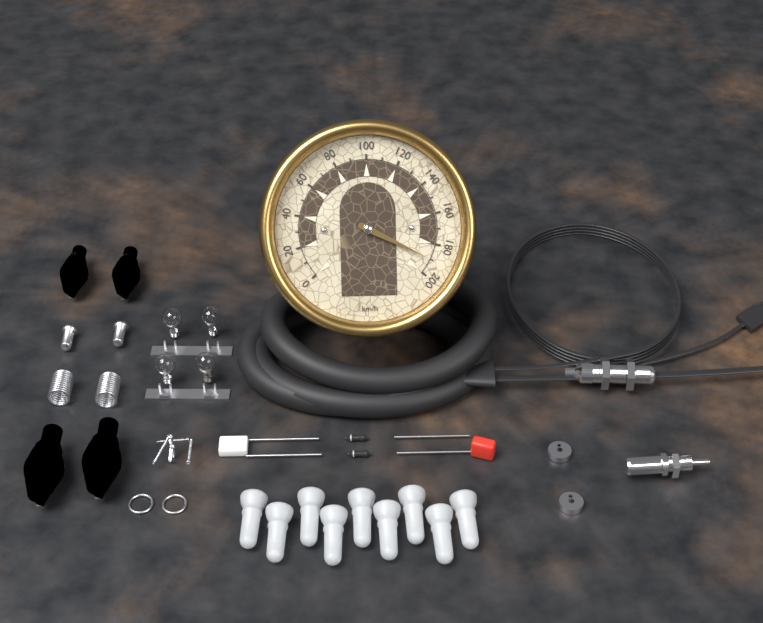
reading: 190 km/h
